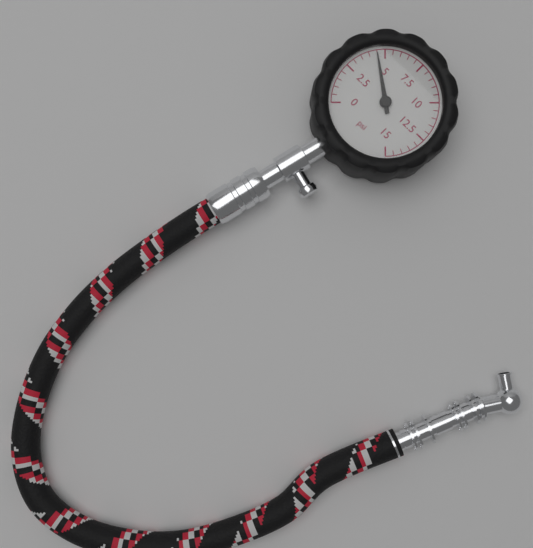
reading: 4.5 psi
